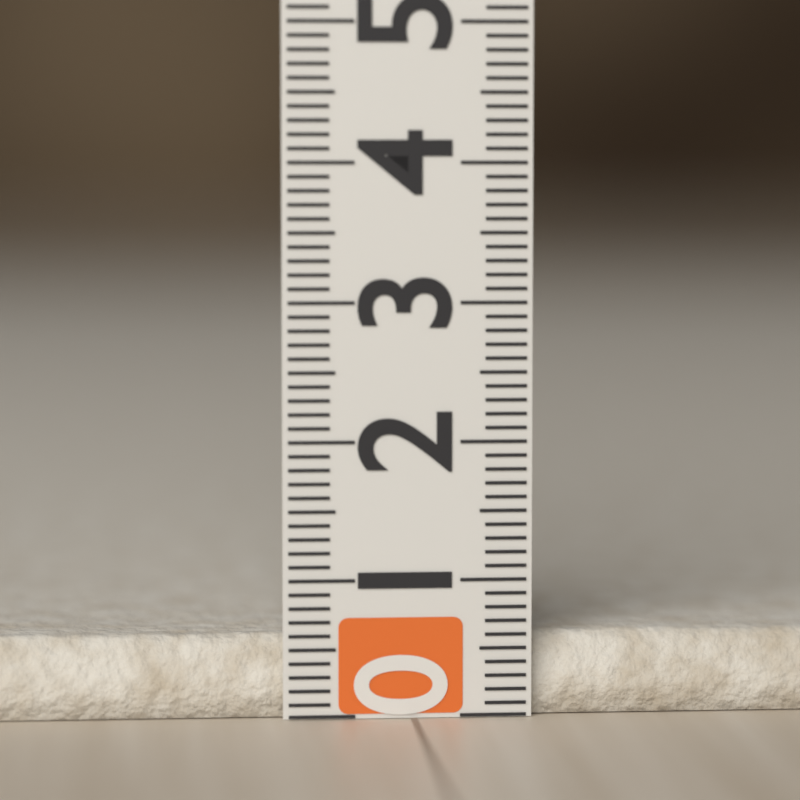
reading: 0.6 (no unit)
